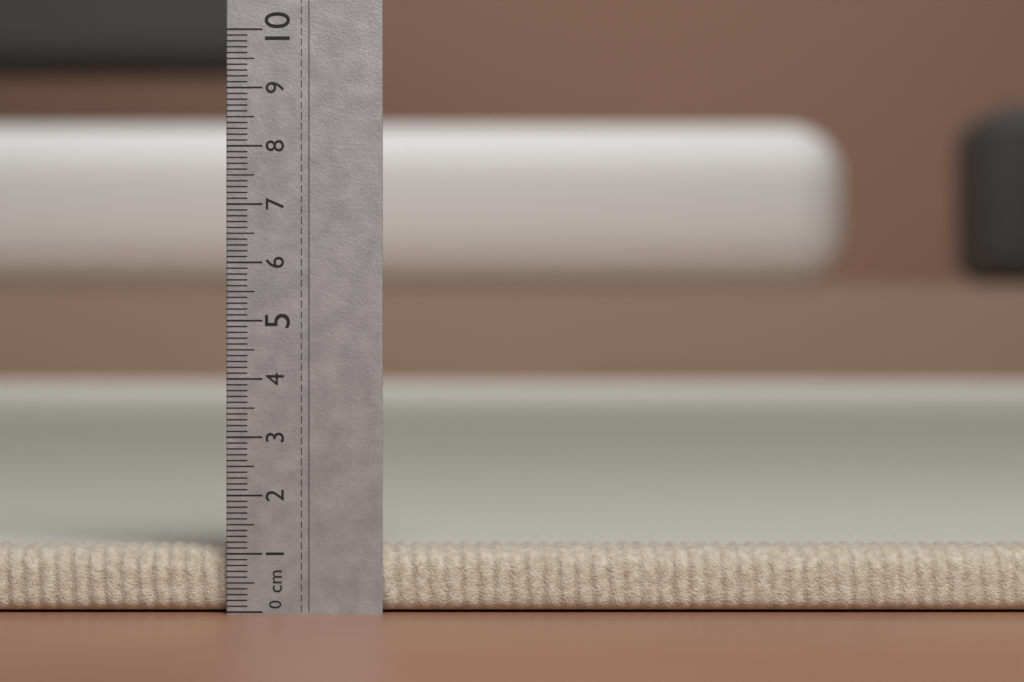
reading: 1.1 cm
